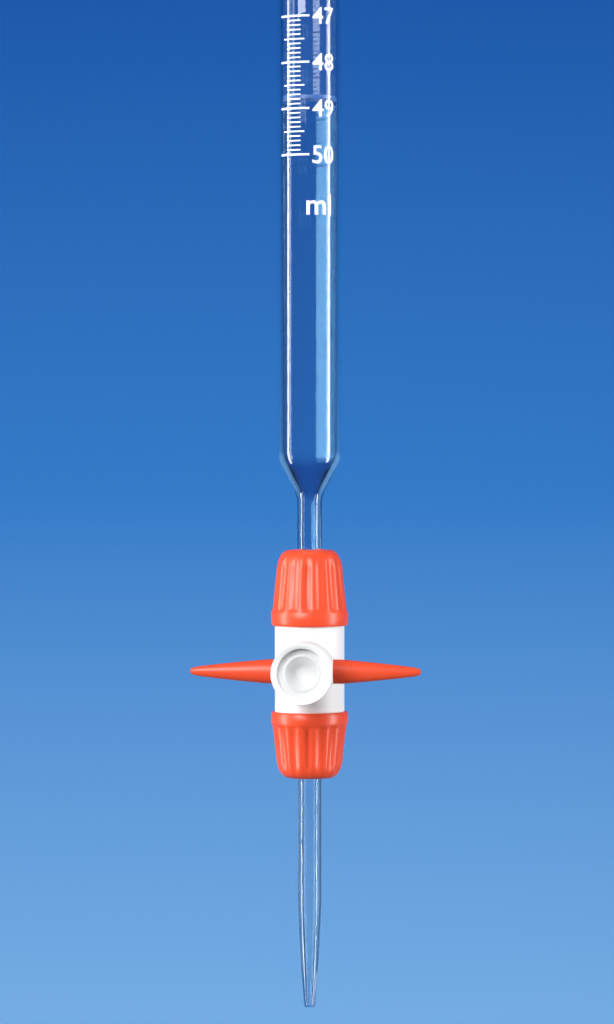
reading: 48.7 ml
